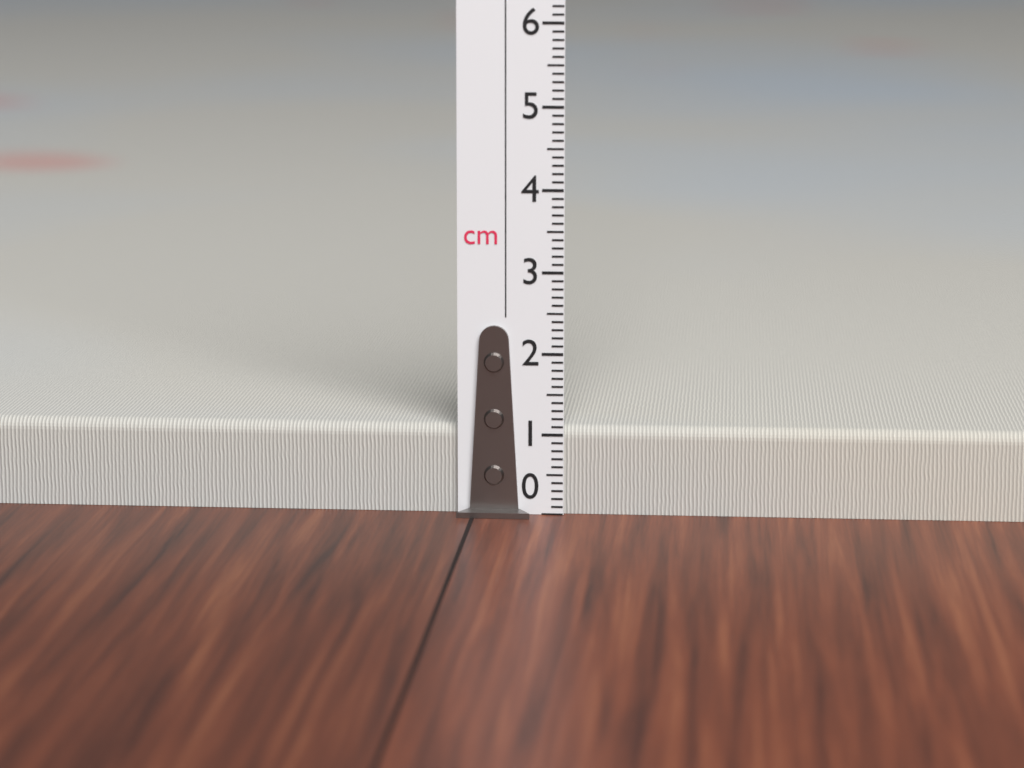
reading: 1.1 cm
